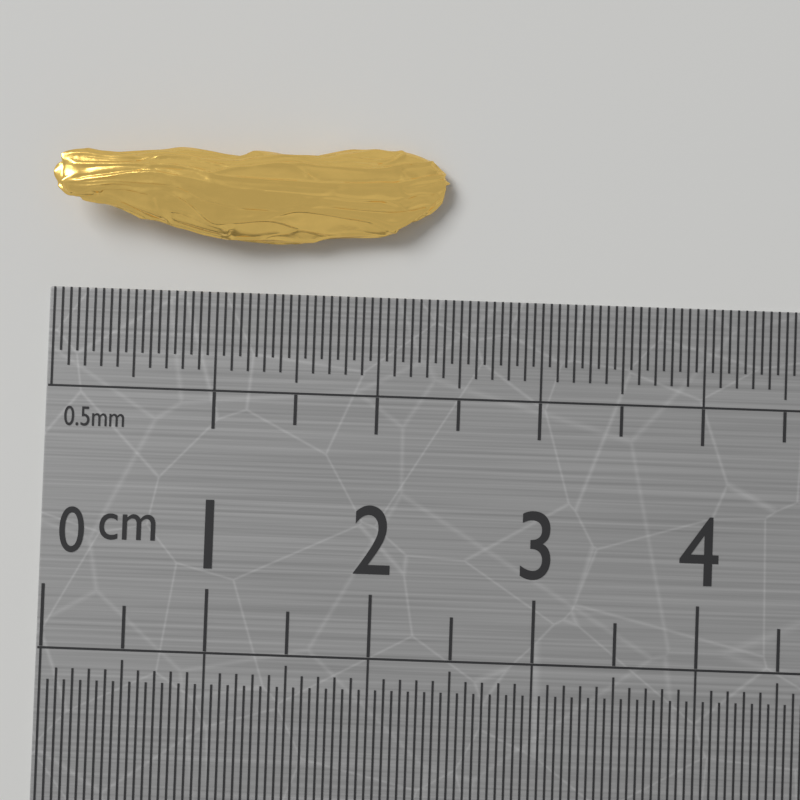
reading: 2.40 cm
